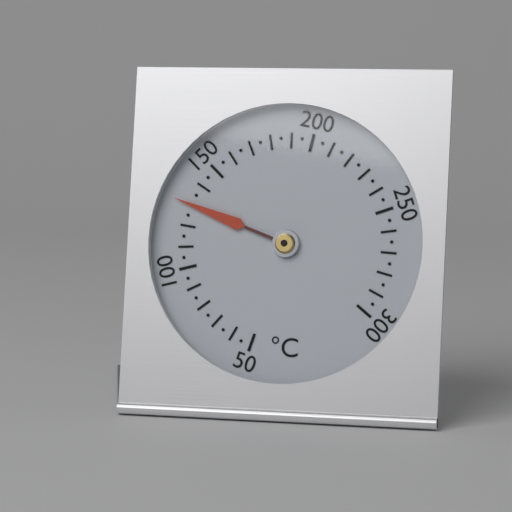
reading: 130 °C
